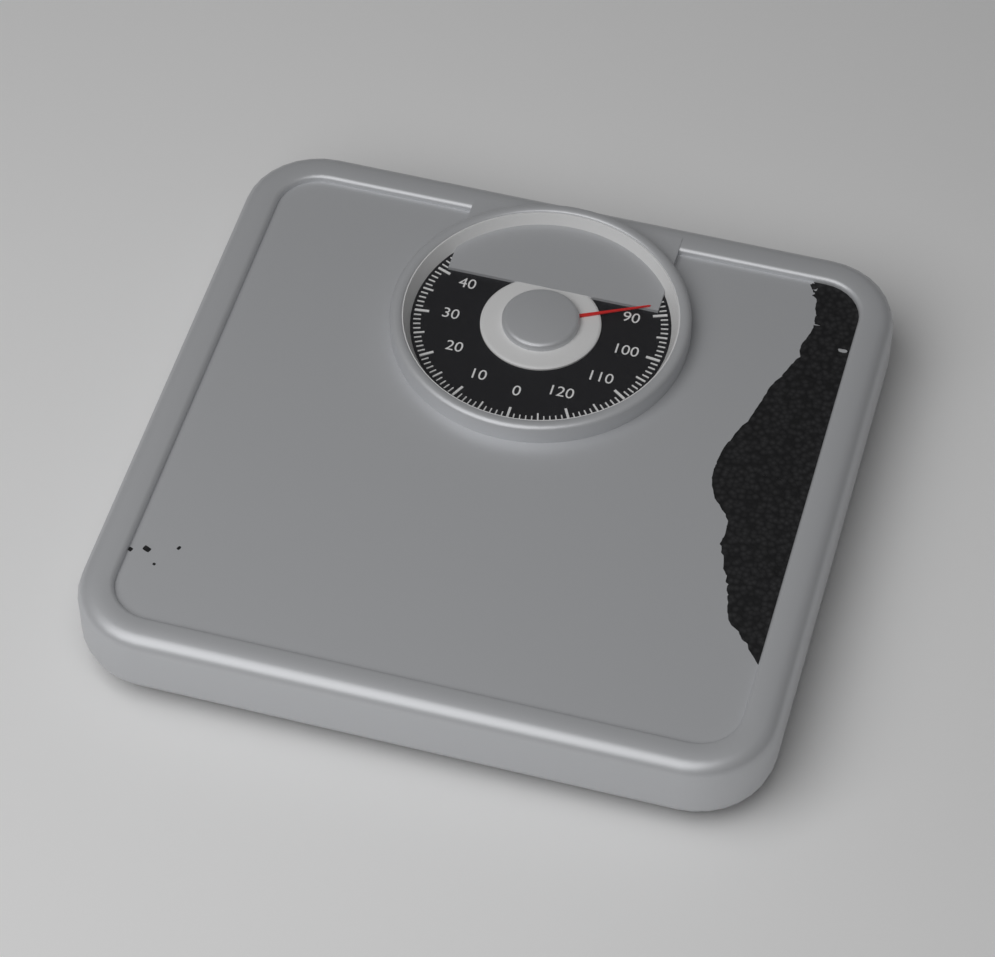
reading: 88 kg
